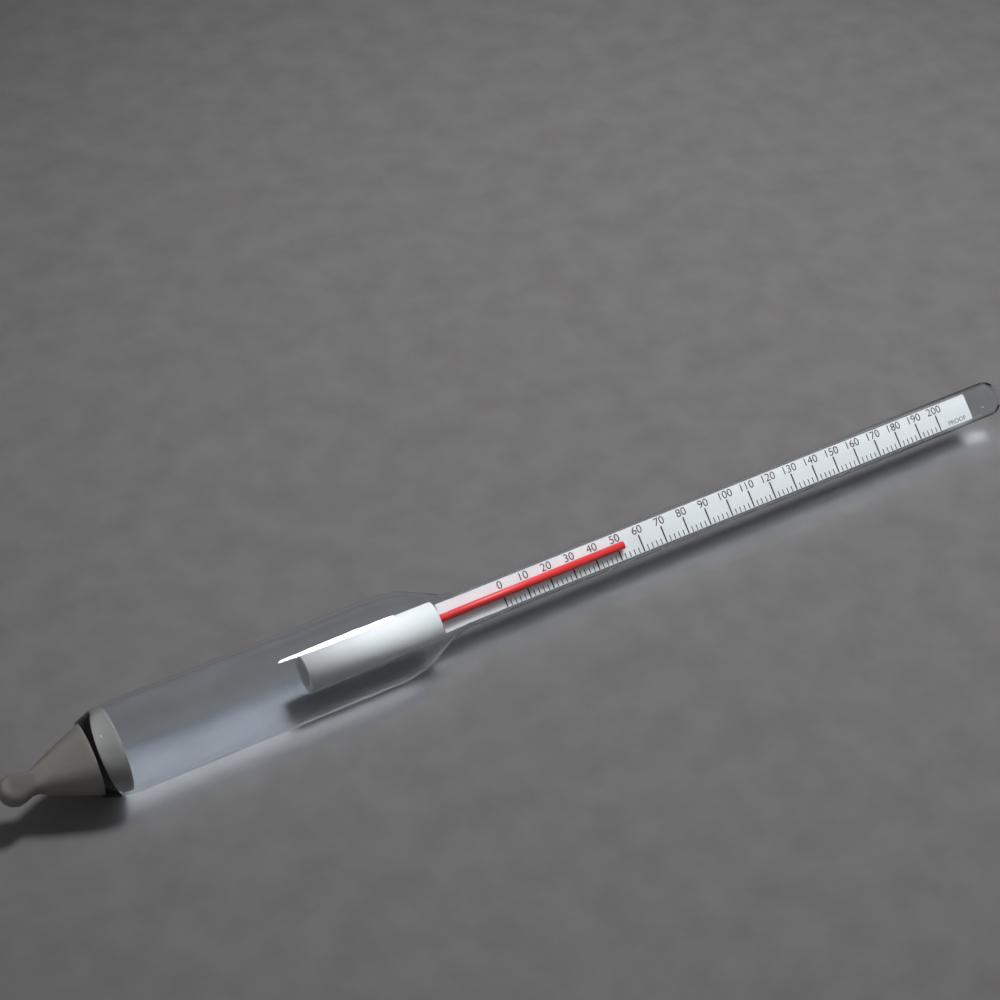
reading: 52 proof
